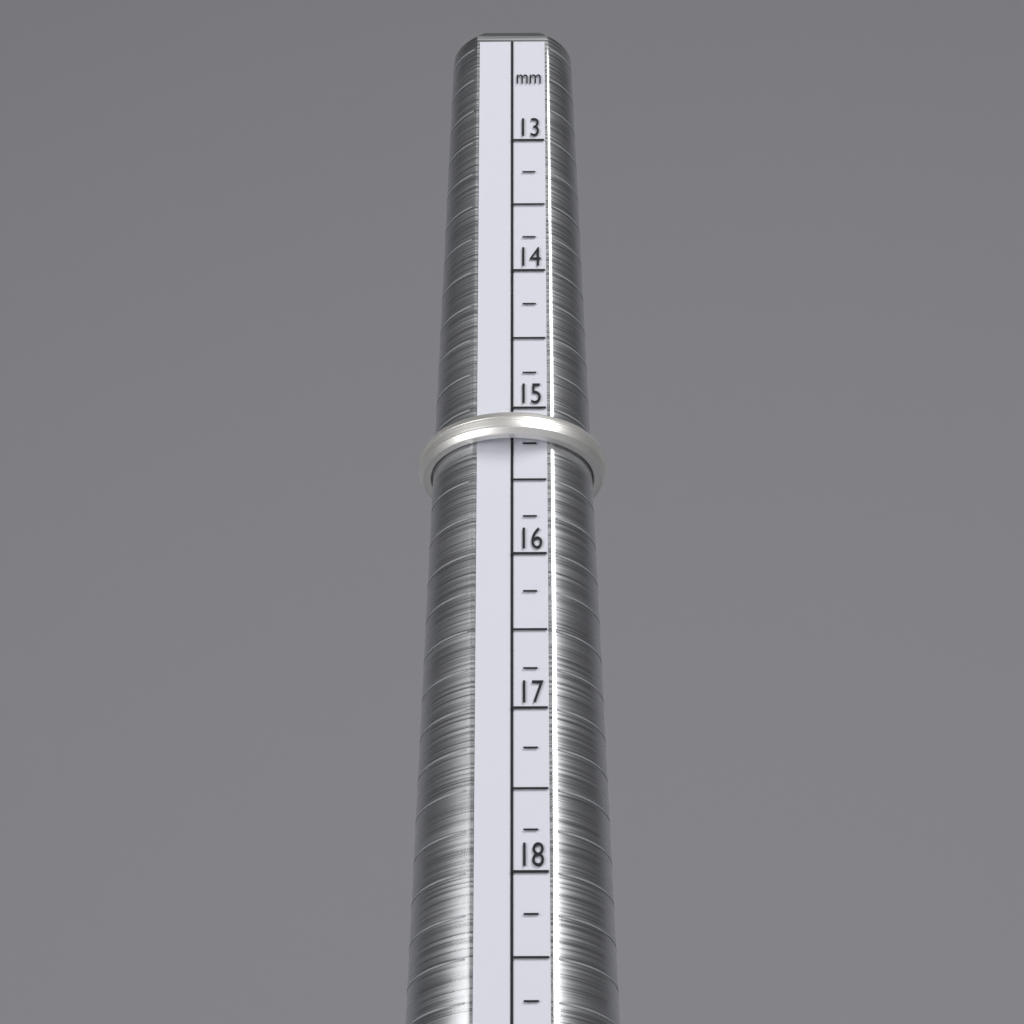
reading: 15.25 mm
